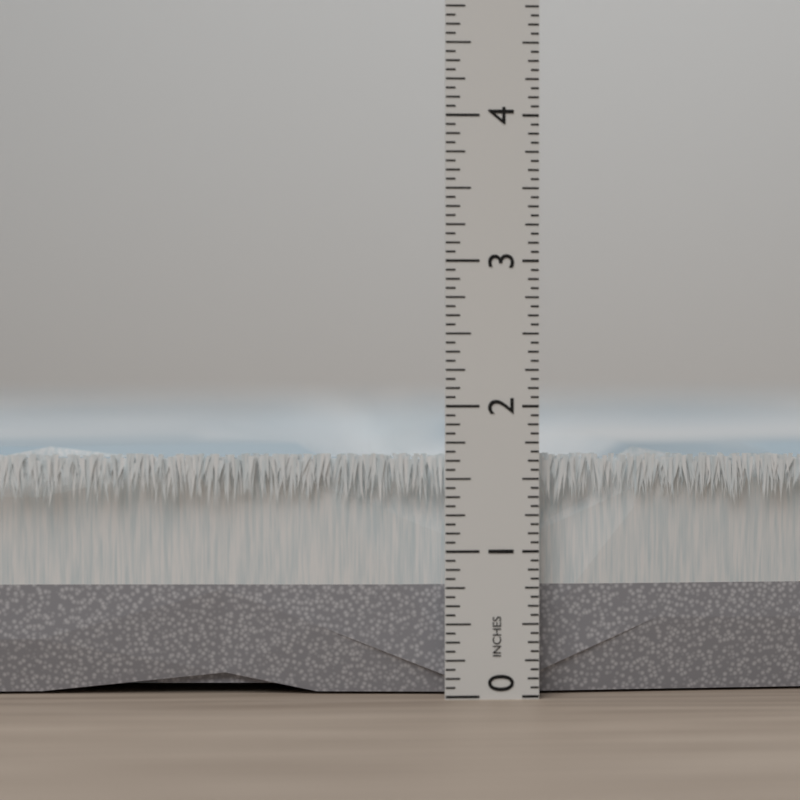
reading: 1.6875 in
